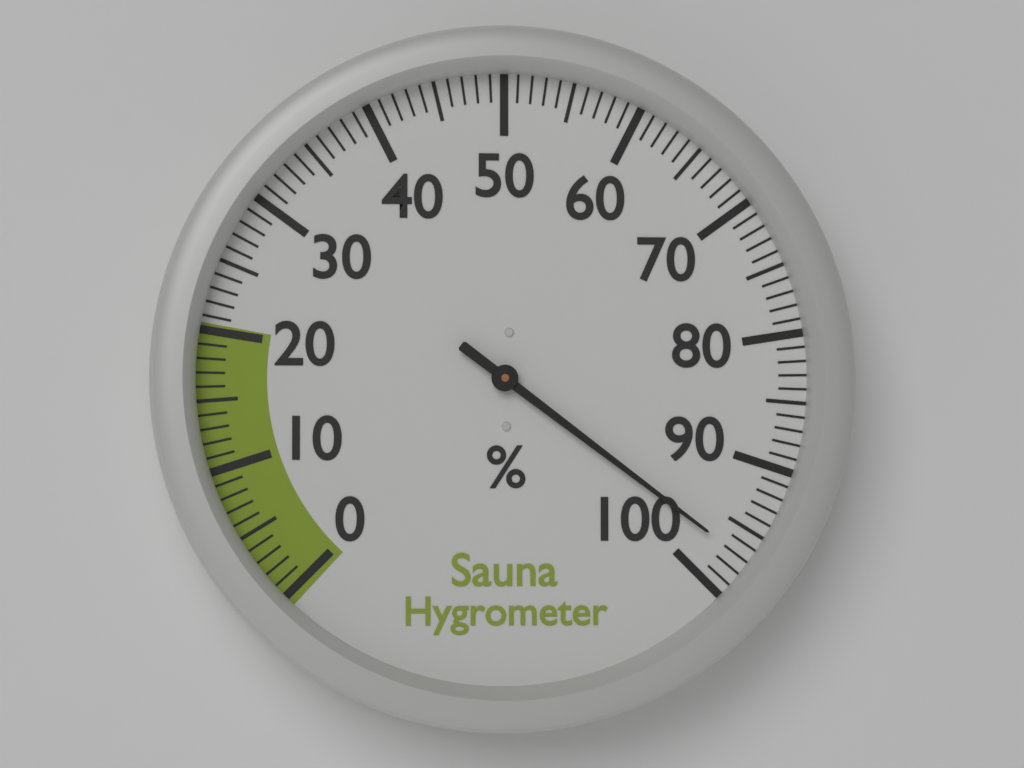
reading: 97 %
